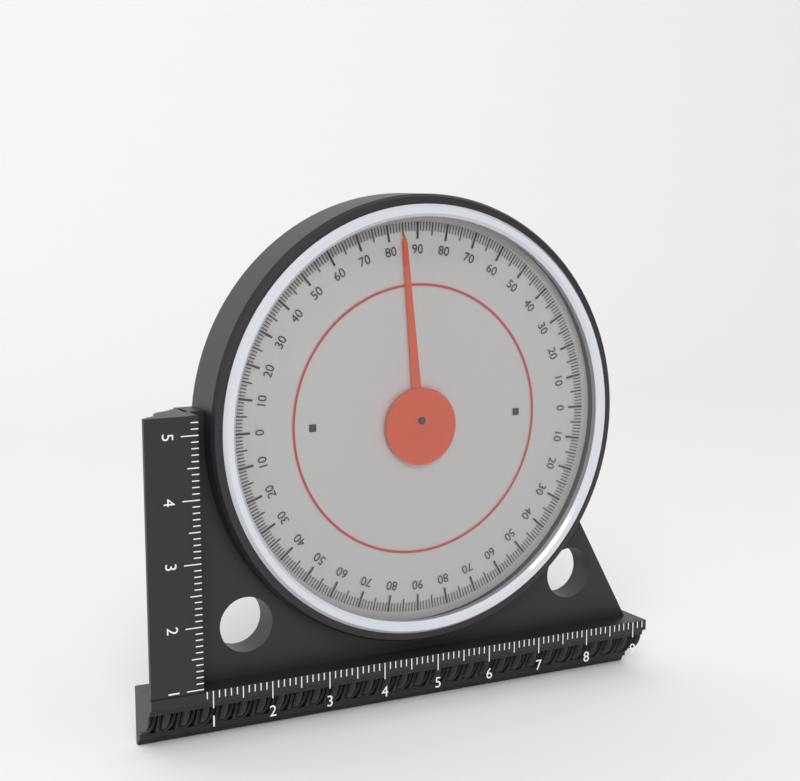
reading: 85 (no unit)
